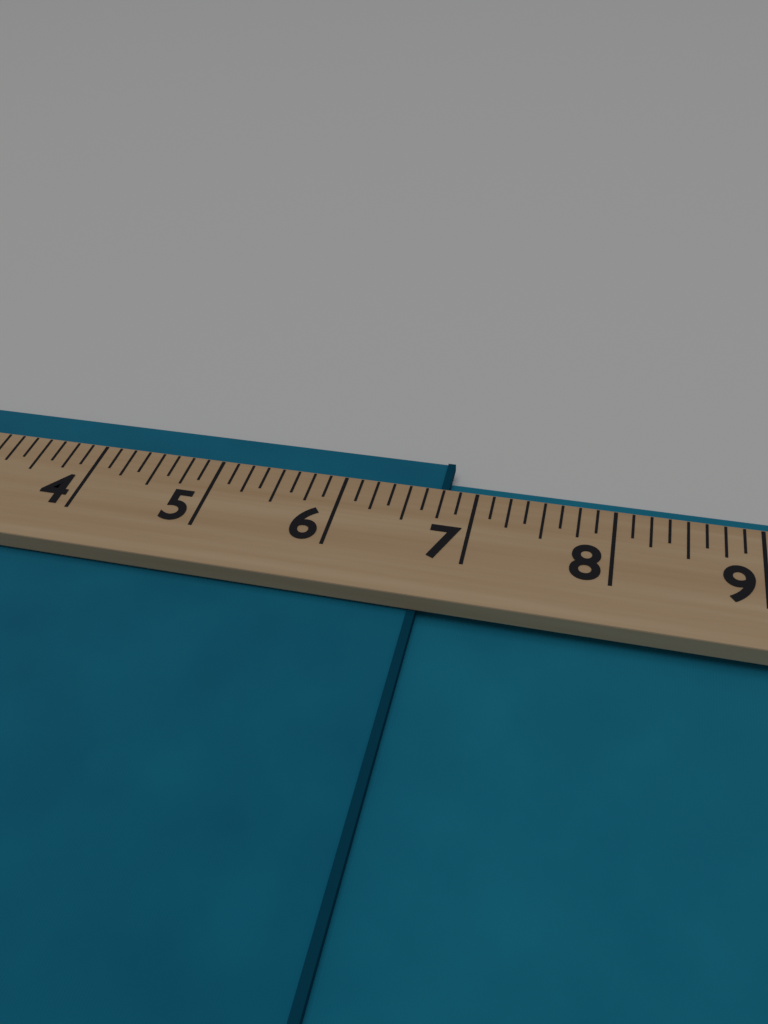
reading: 6.750 (no unit)
